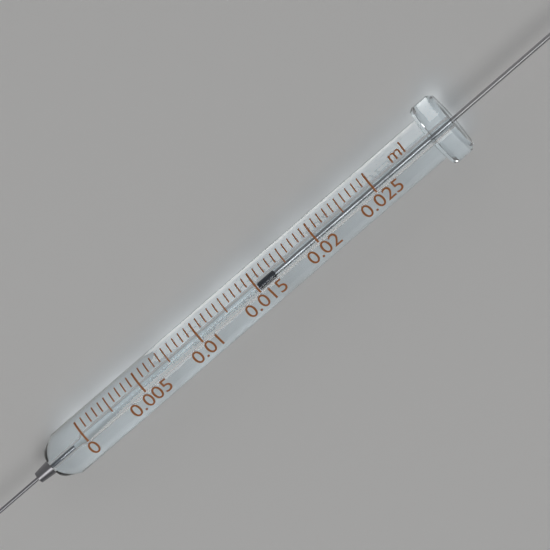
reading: 0.0150 ml
